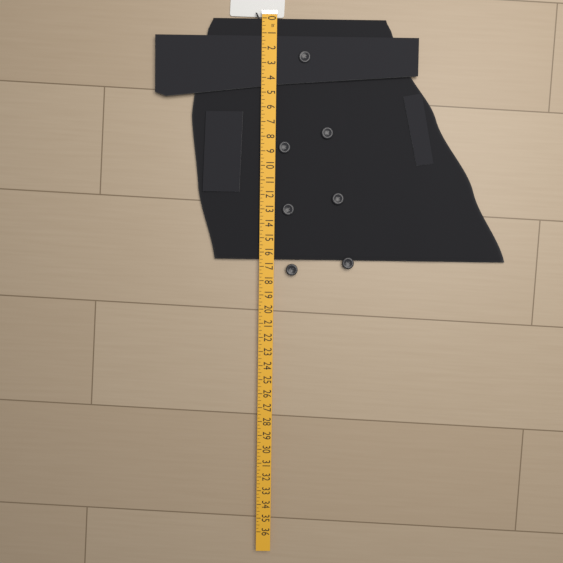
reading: 16.50 in
